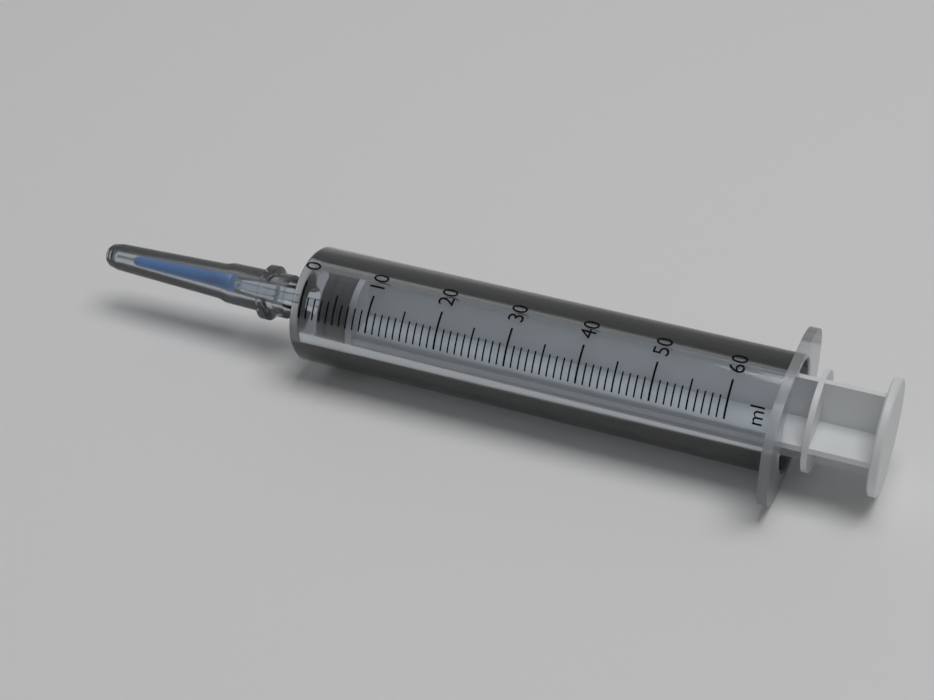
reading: 2 ml
